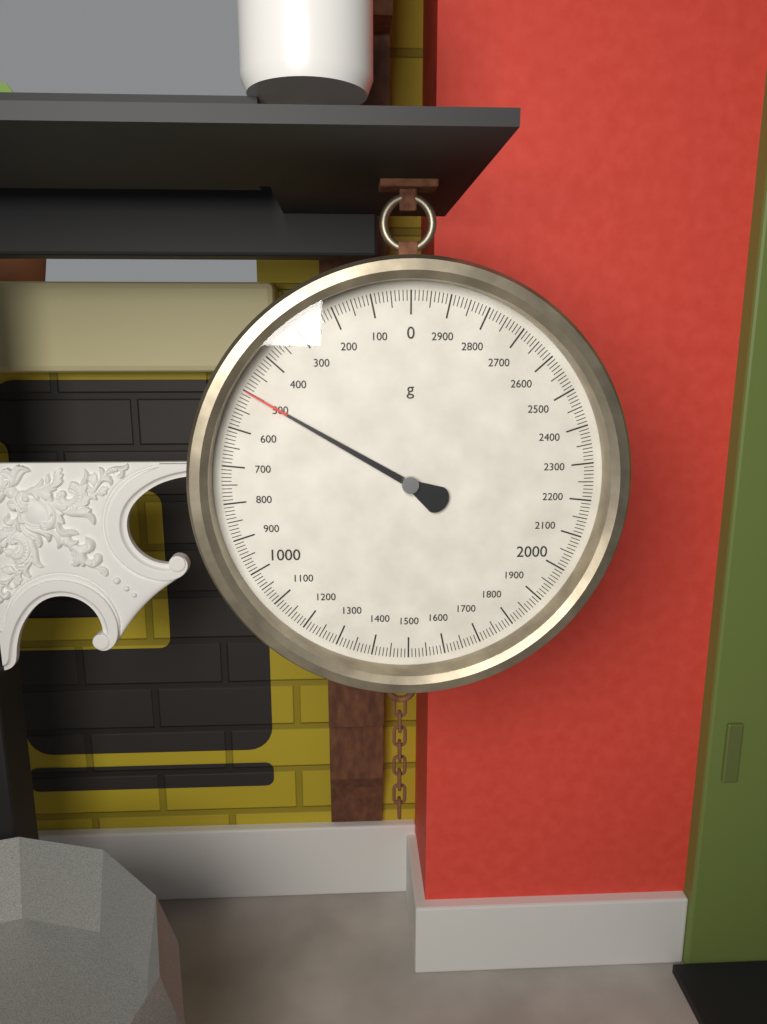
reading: 500 g
